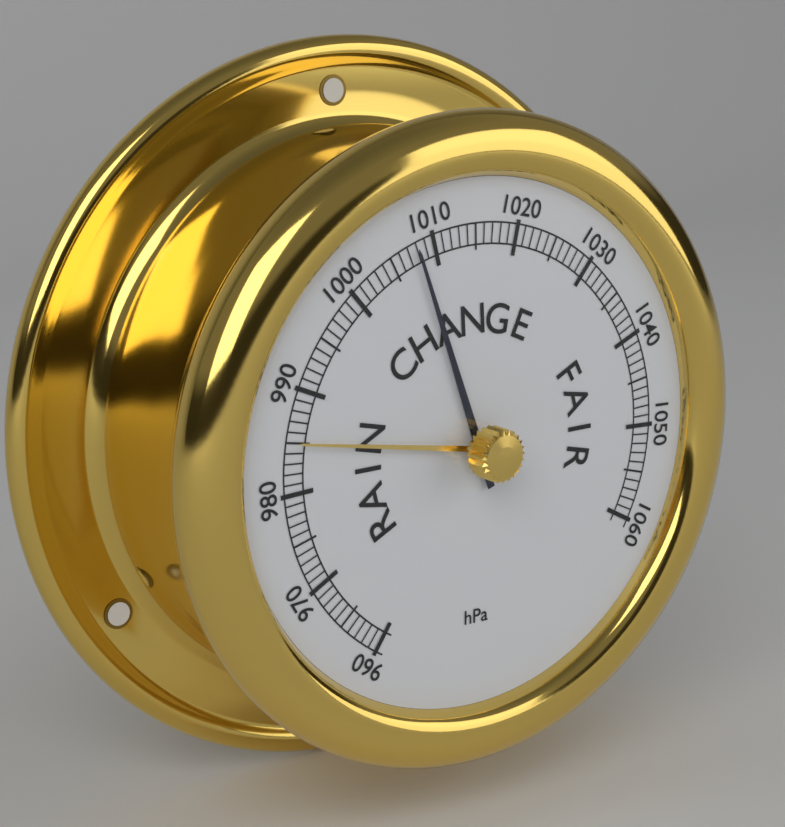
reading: 1008 hPa
